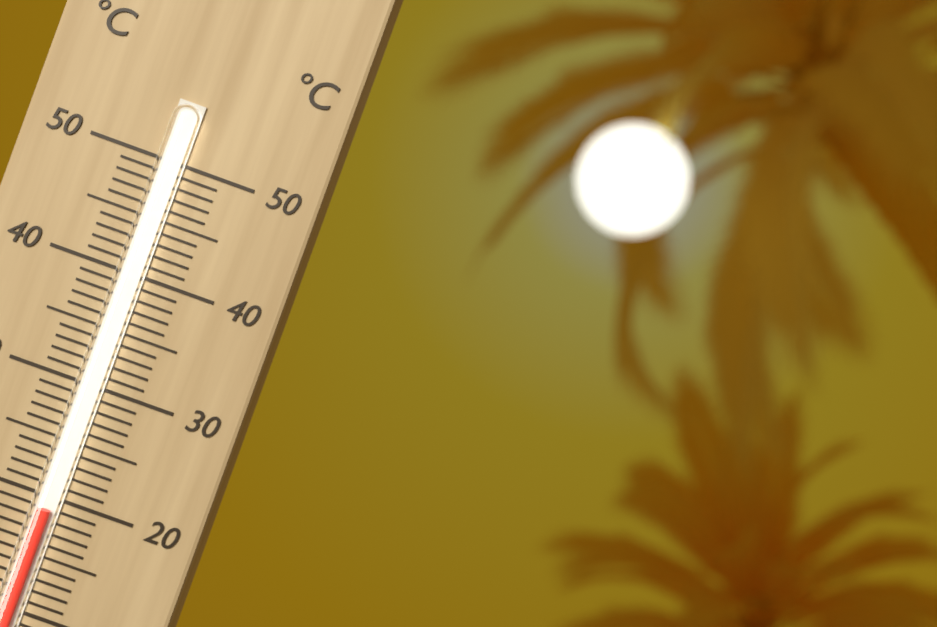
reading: 19 °C
